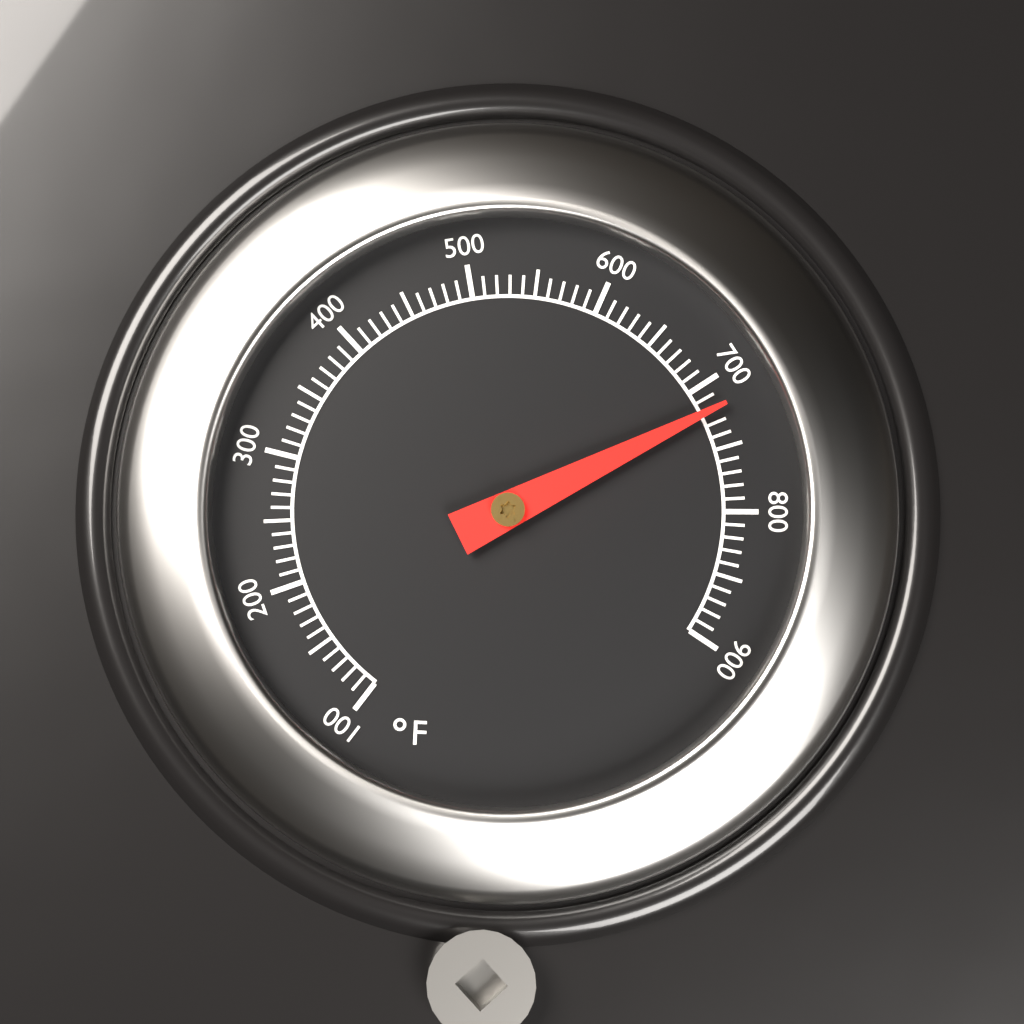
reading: 720 °F
